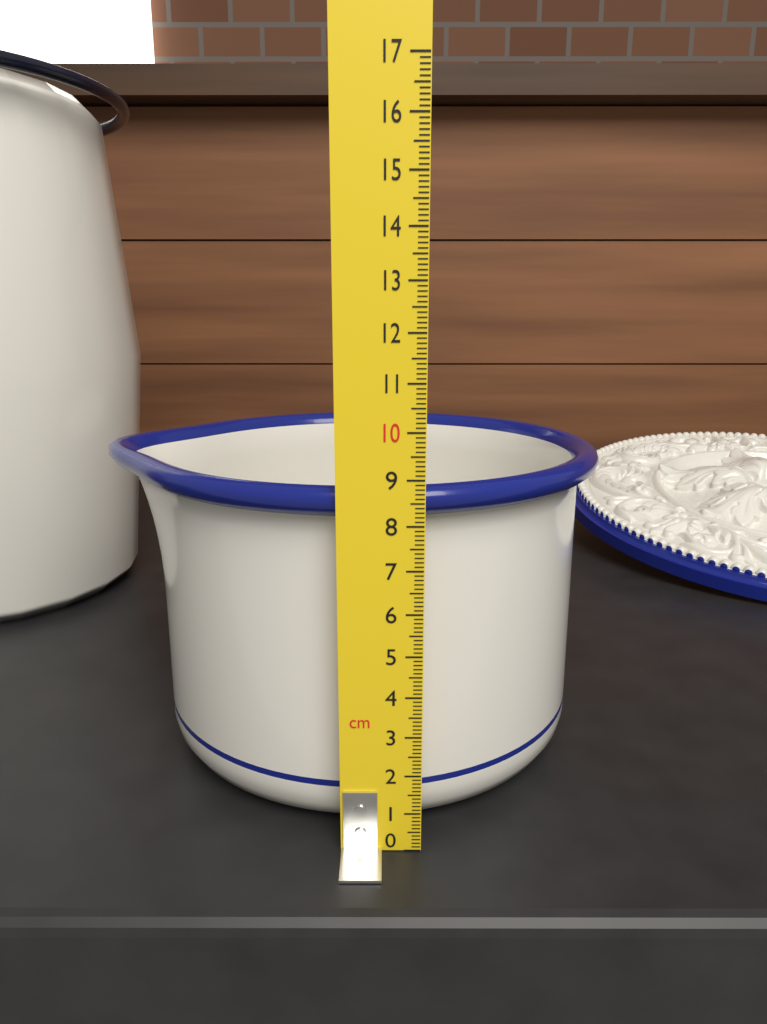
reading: 8.8 cm
